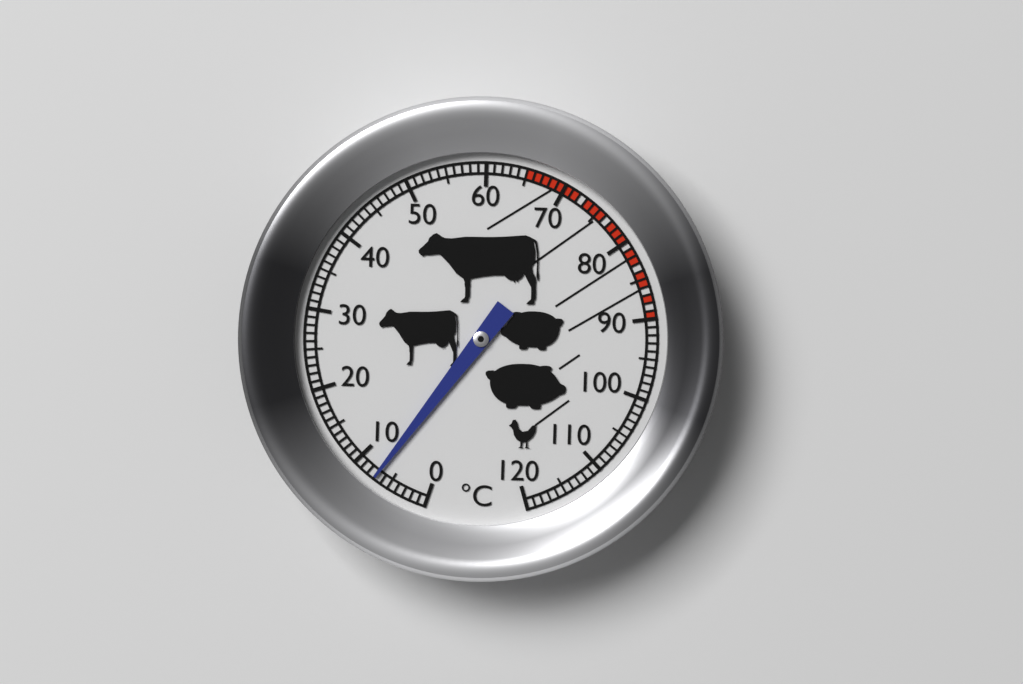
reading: 7 °C
